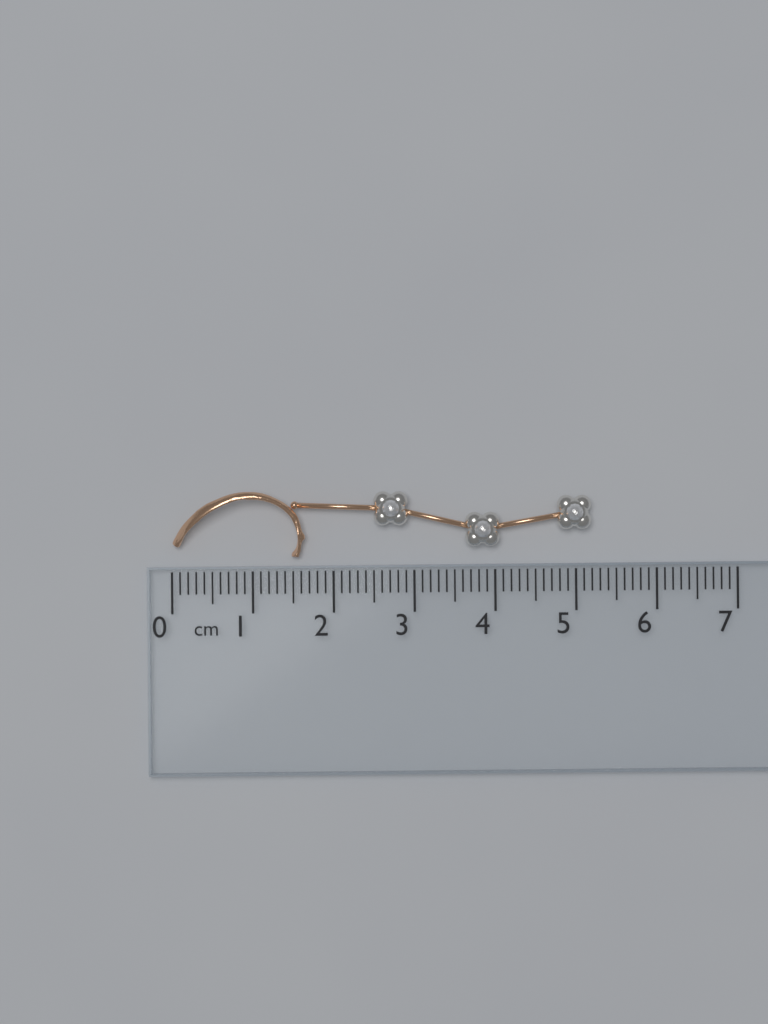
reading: 5.2 cm
